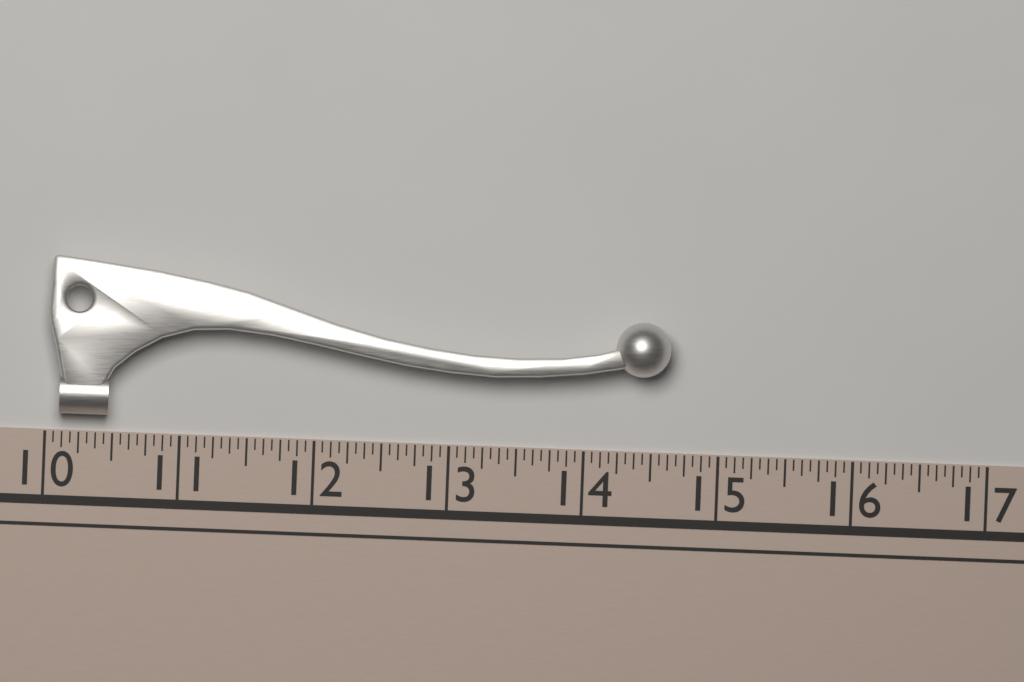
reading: 14.6250 (no unit)
